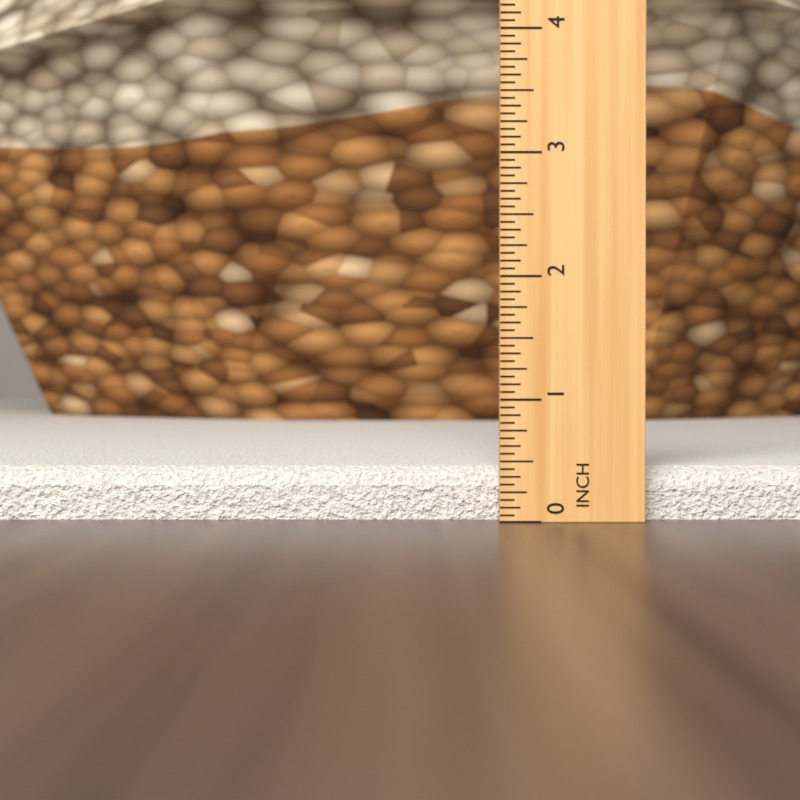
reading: 0.4375 in
